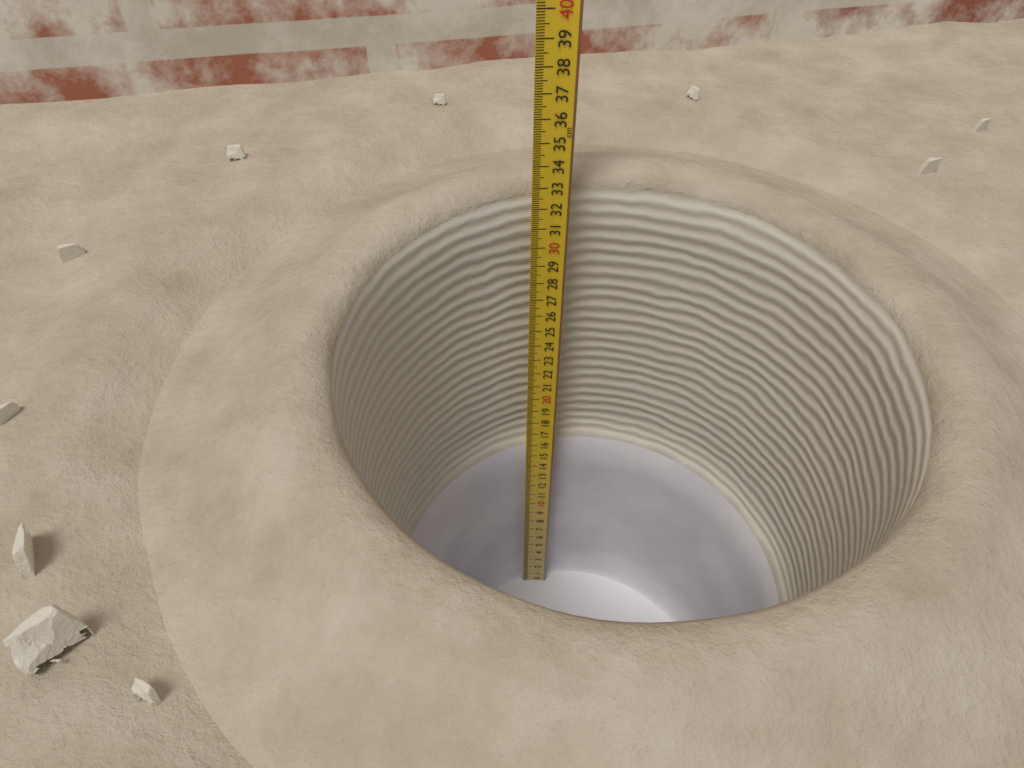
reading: 32.8 cm
